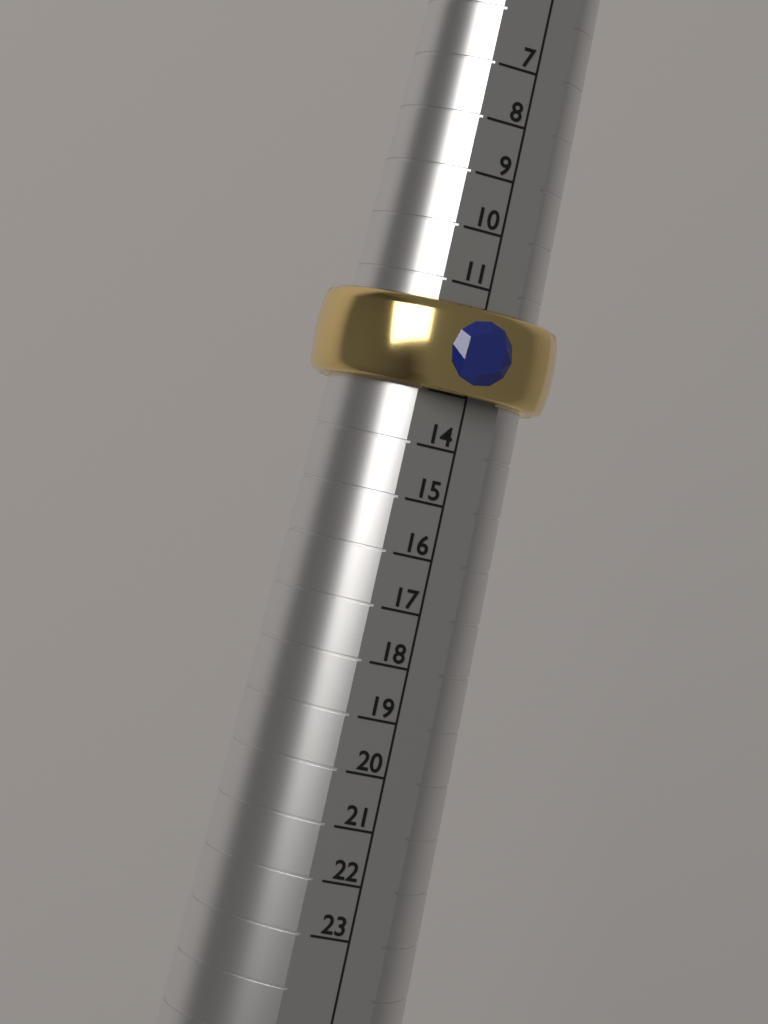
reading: 13 (no unit)
